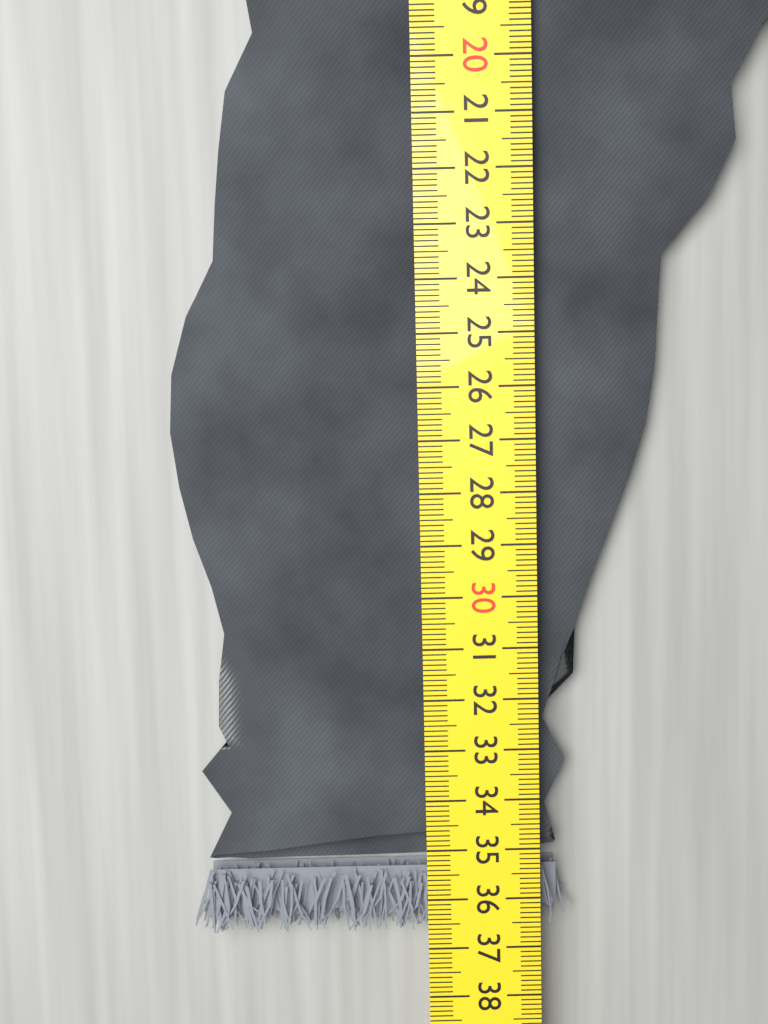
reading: 36.7 cm
